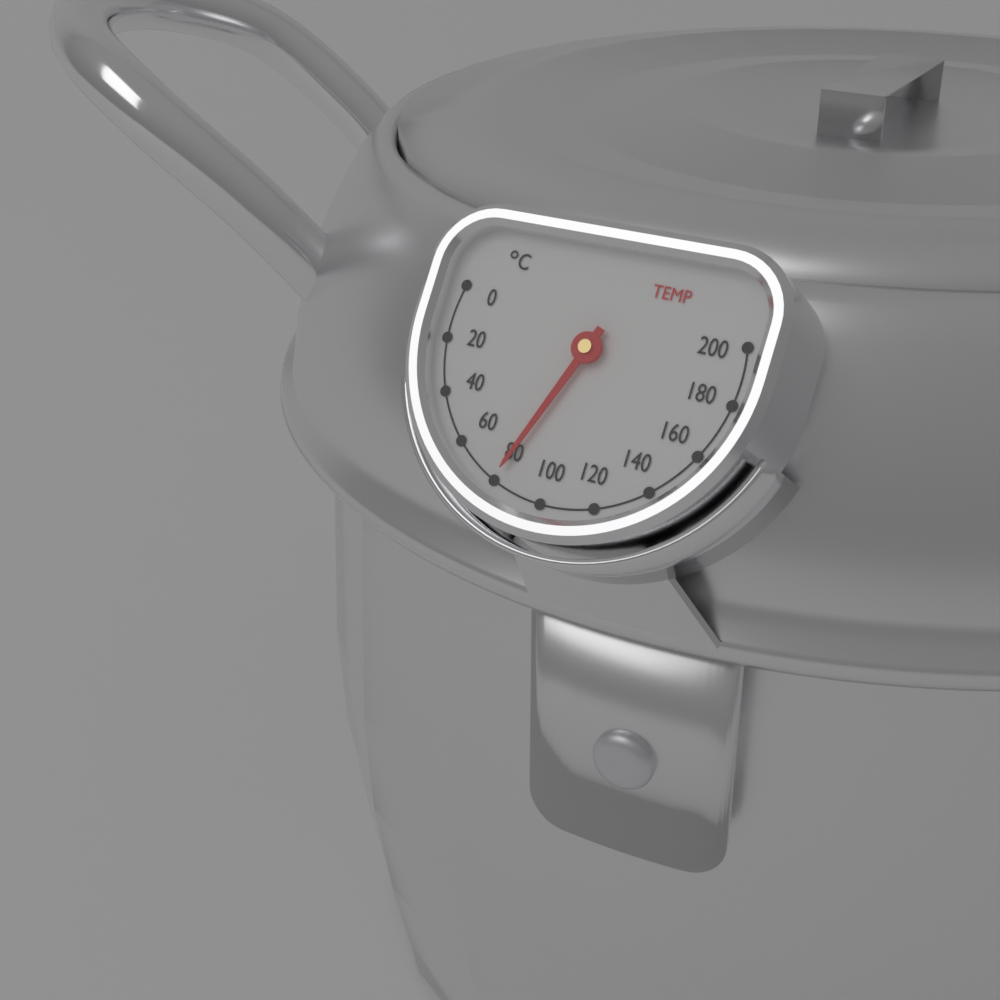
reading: 80 °C
